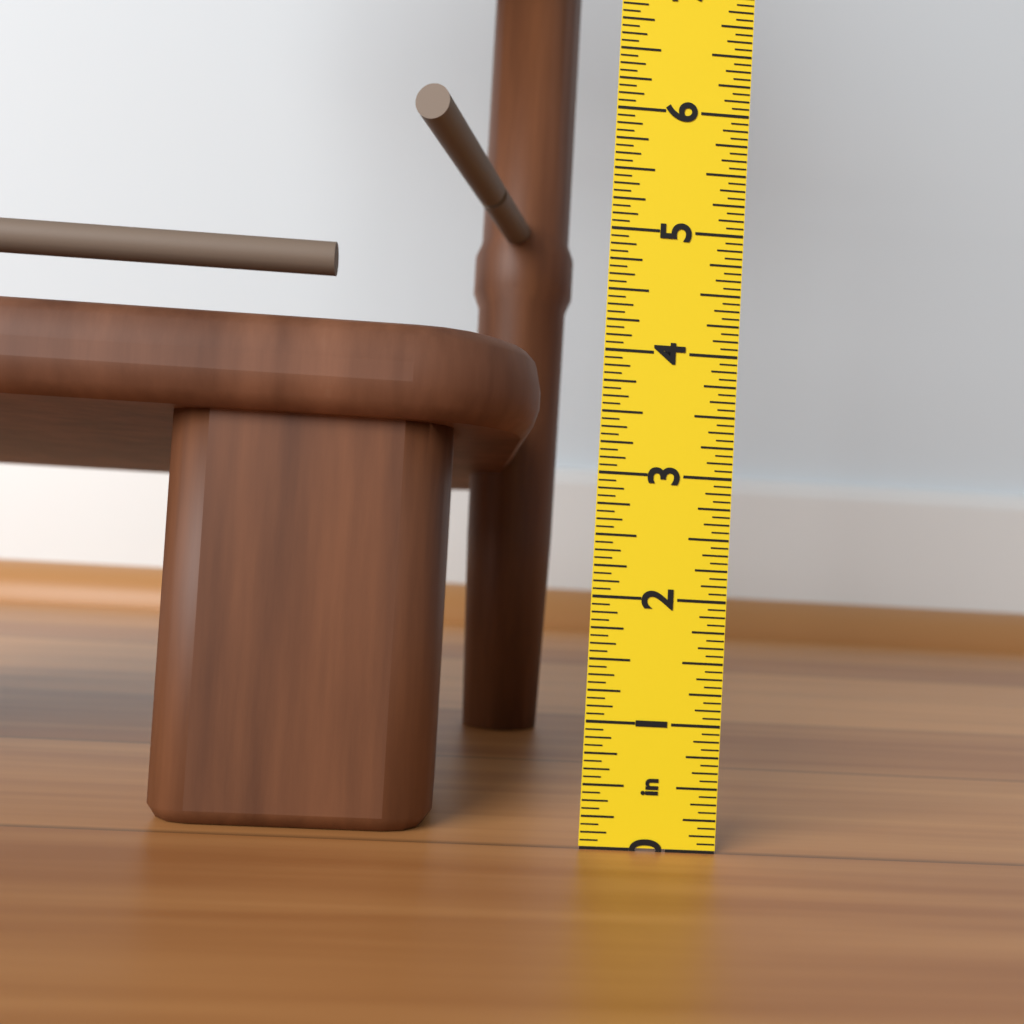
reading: 4.1250 in
